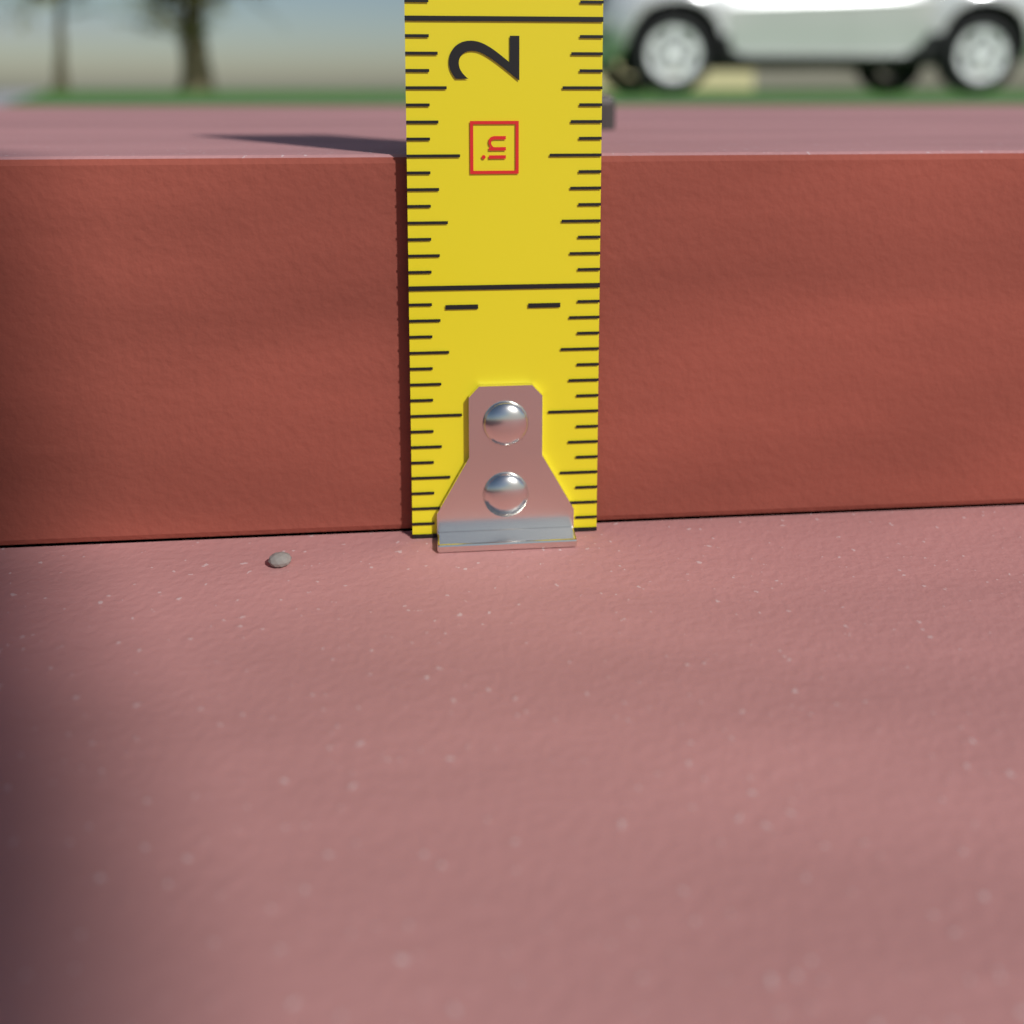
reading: 1.5000 in
